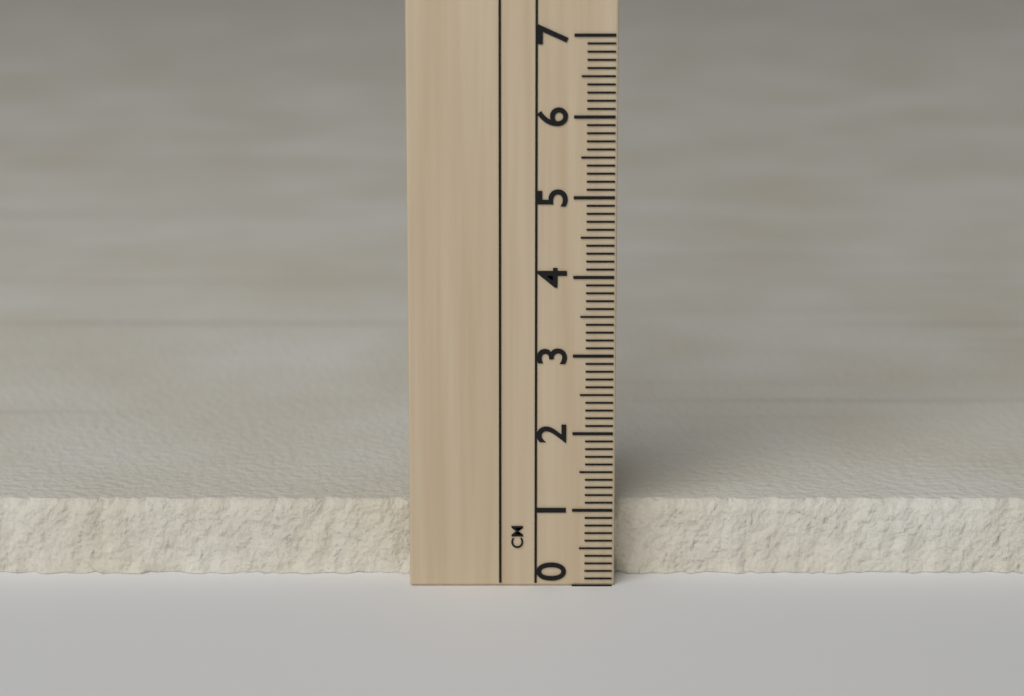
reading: 1.0 cm
